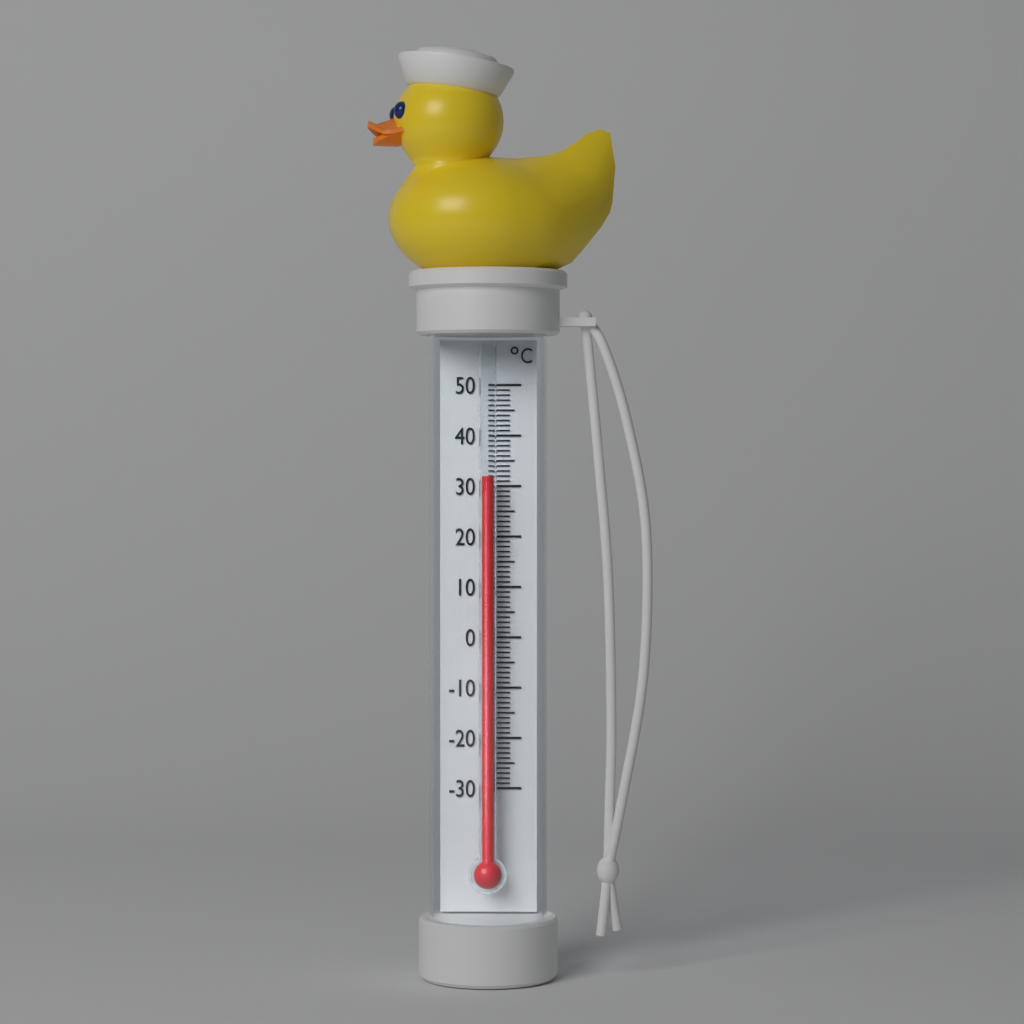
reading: 32 °C
